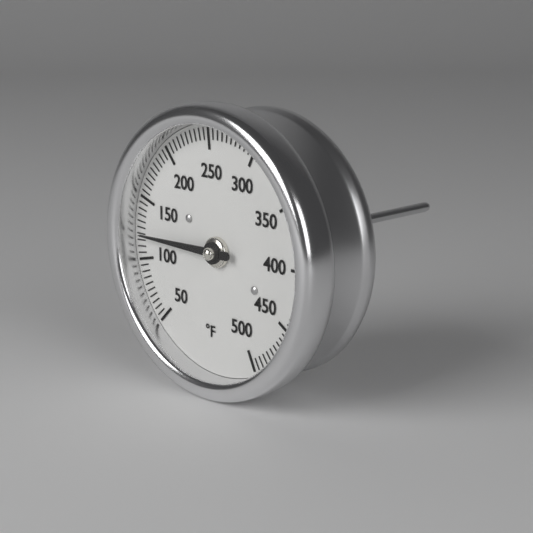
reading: 120 °F
